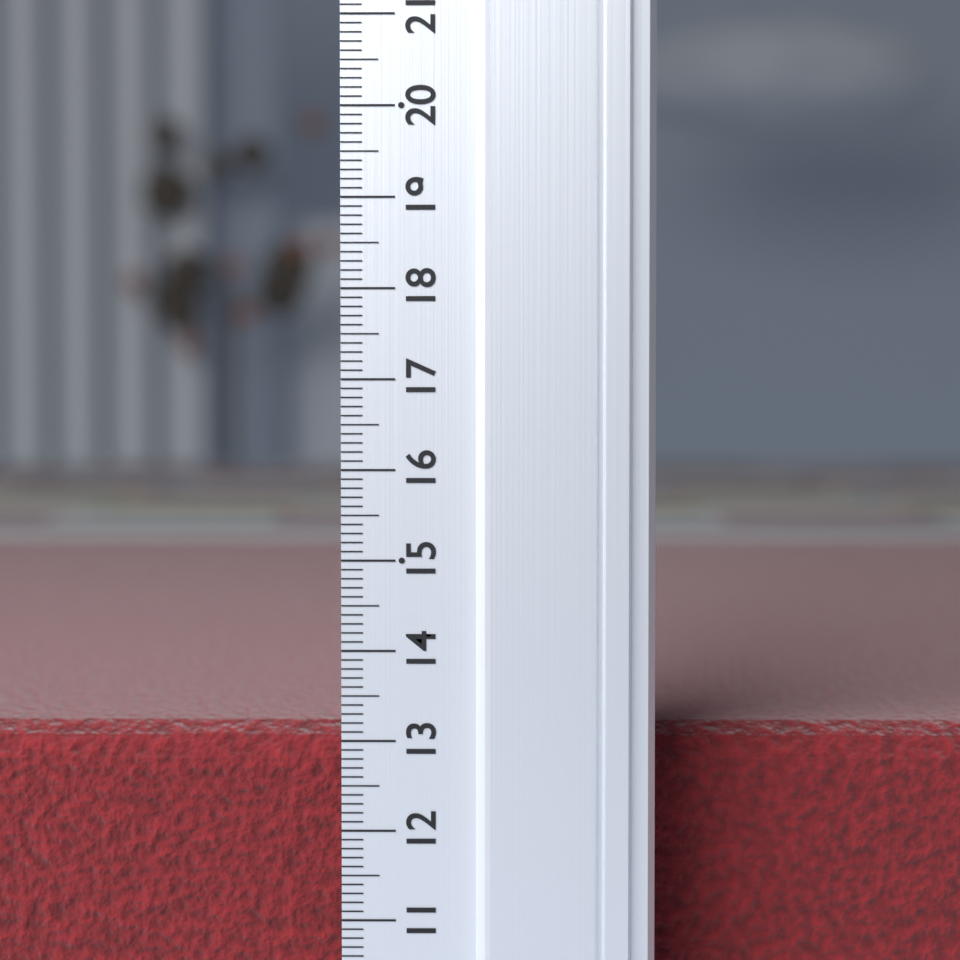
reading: 13.0 (no unit)
